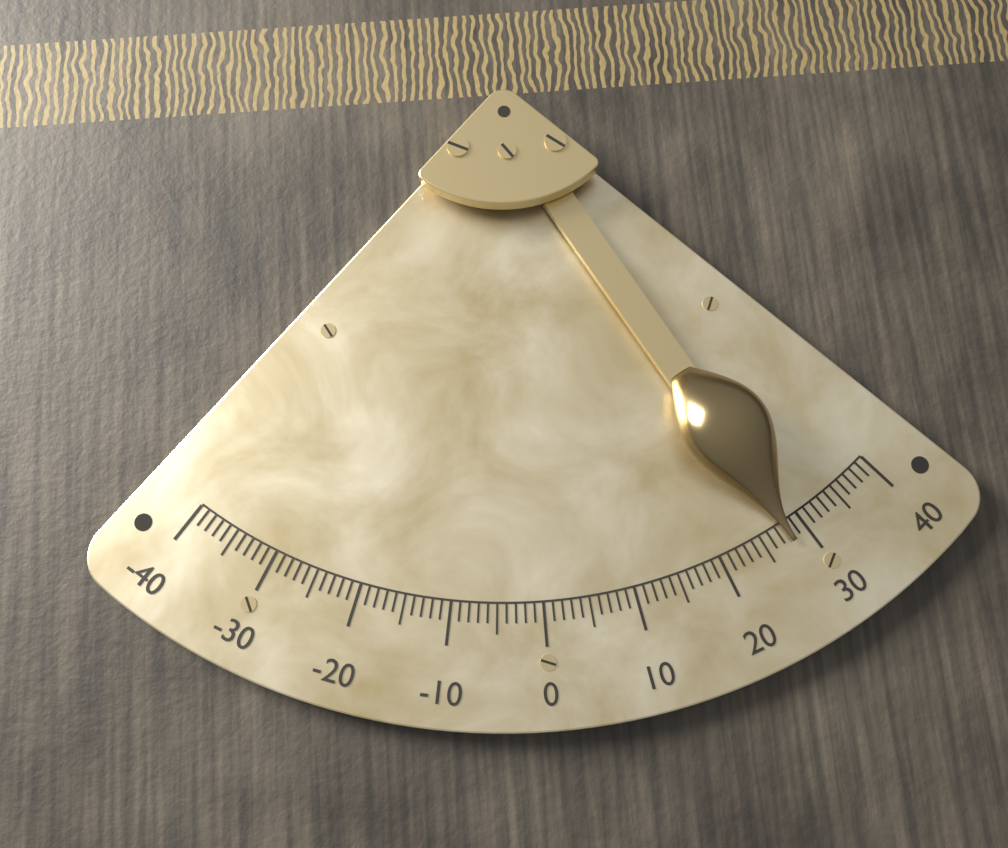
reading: 28 (no unit)
